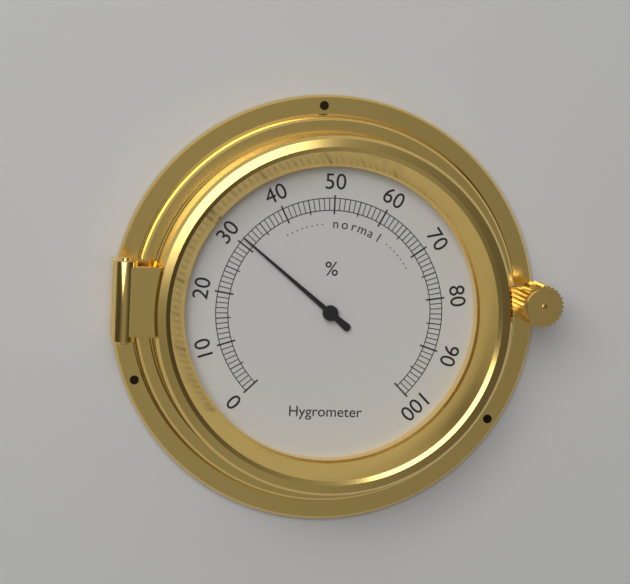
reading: 31 %
